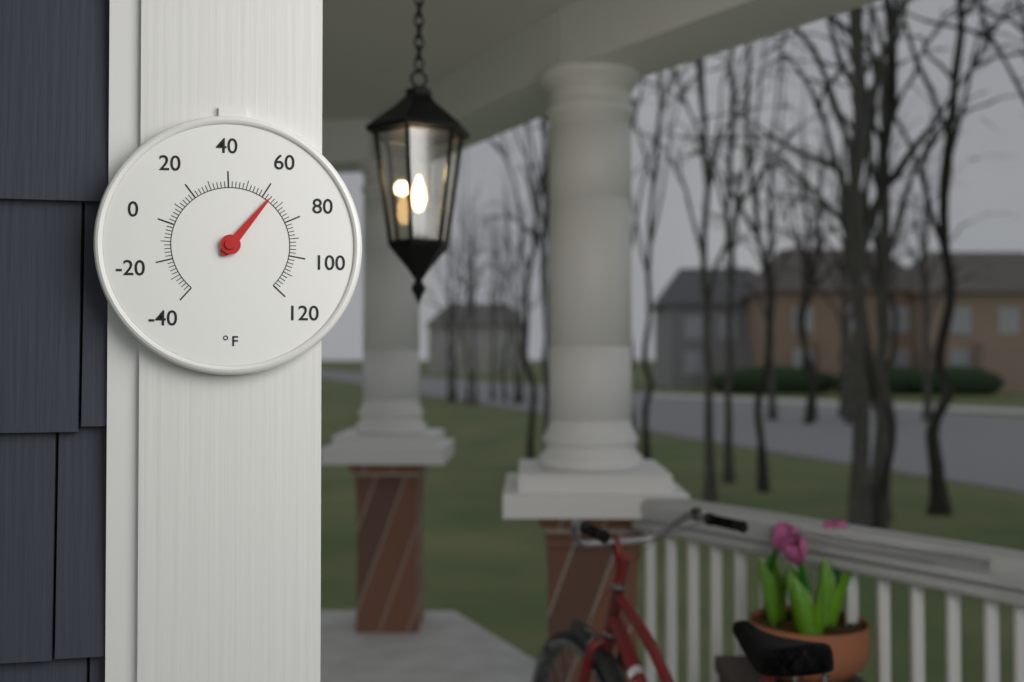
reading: 64 °F
